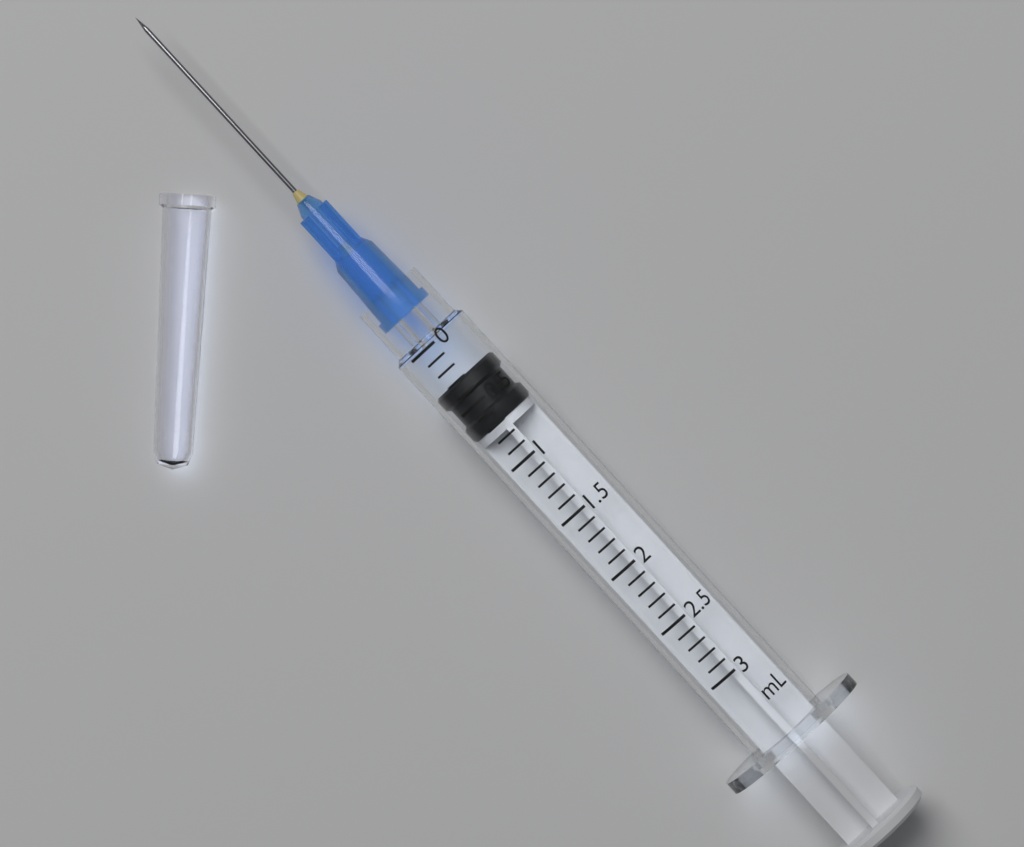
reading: 0.3 mL
